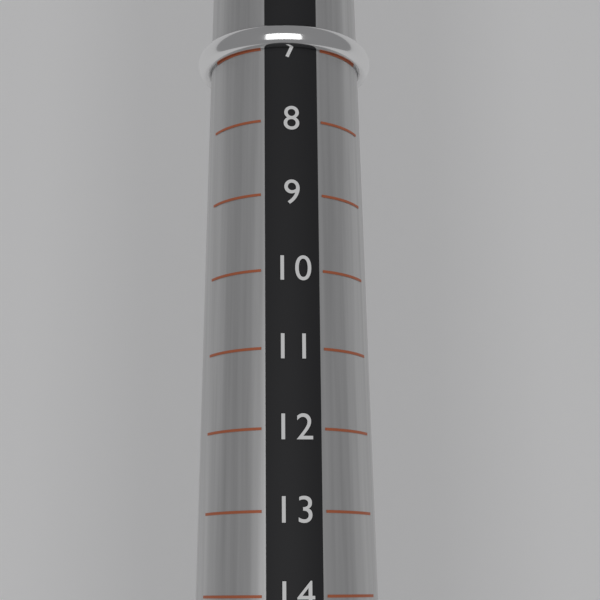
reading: 7 (no unit)
